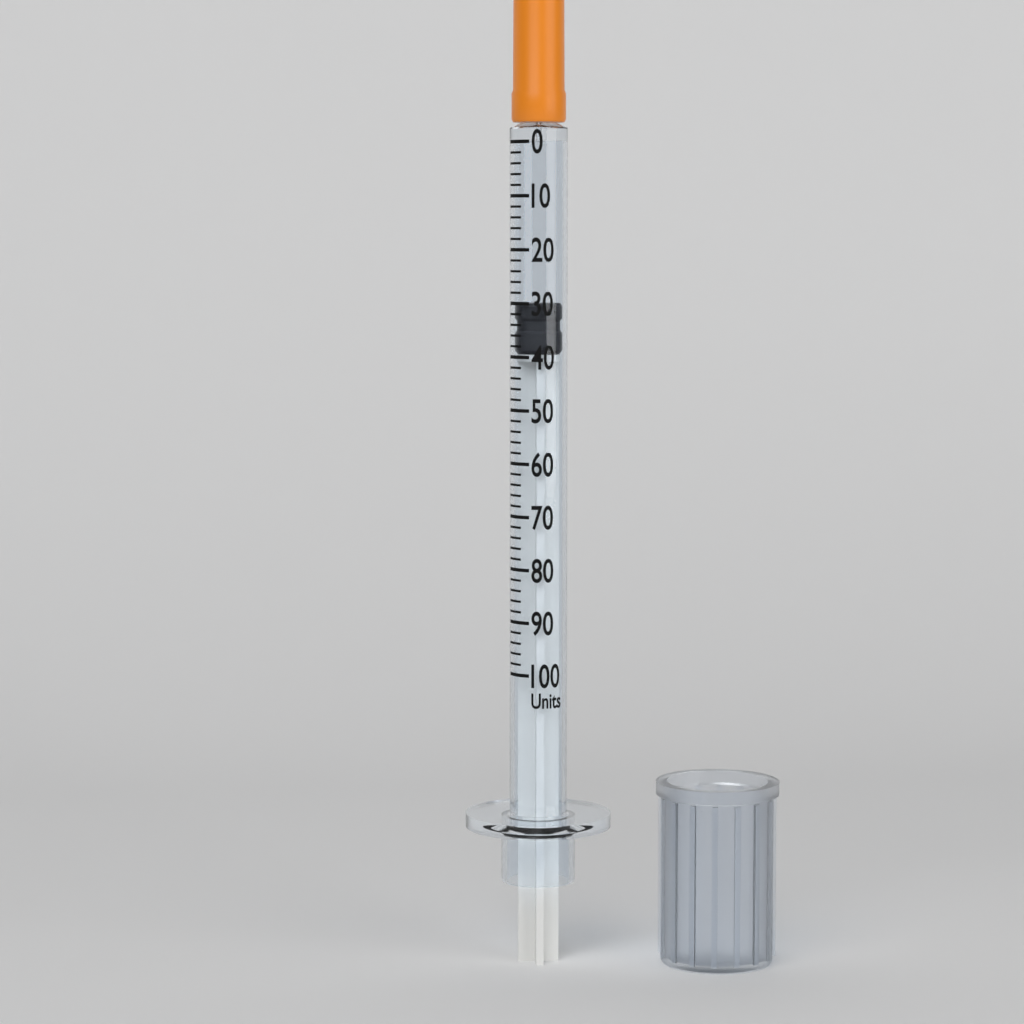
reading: 30 units
